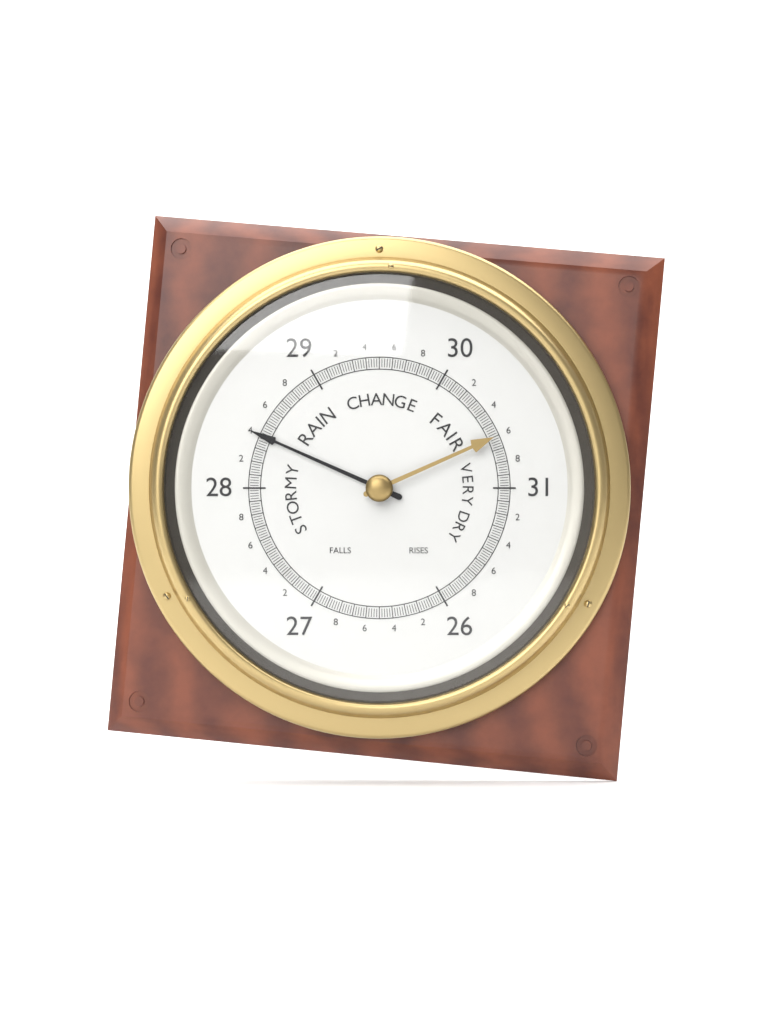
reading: 28.40 (no unit)
